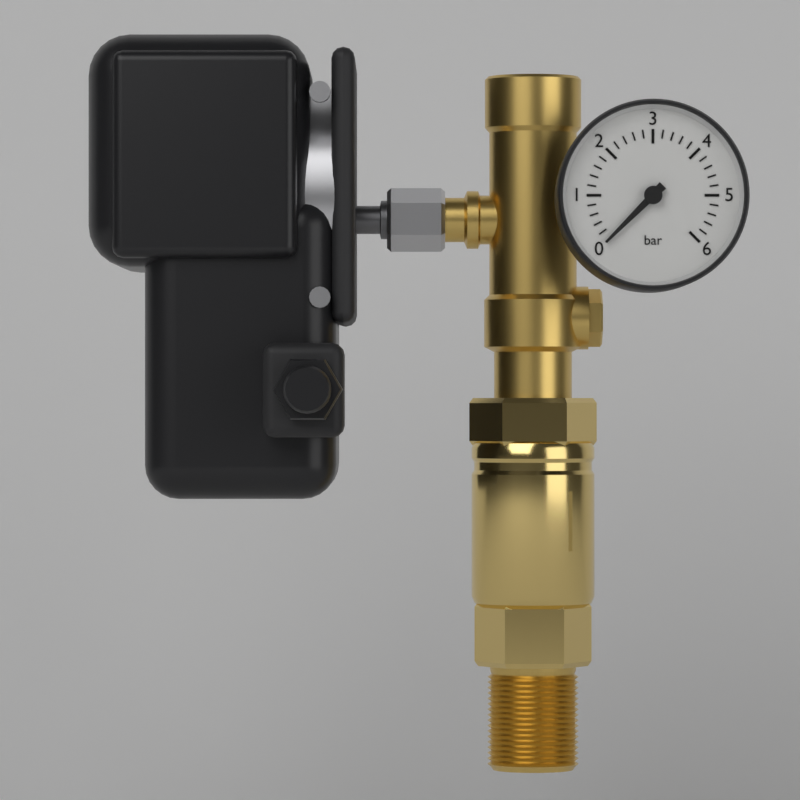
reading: 0.0 bar
